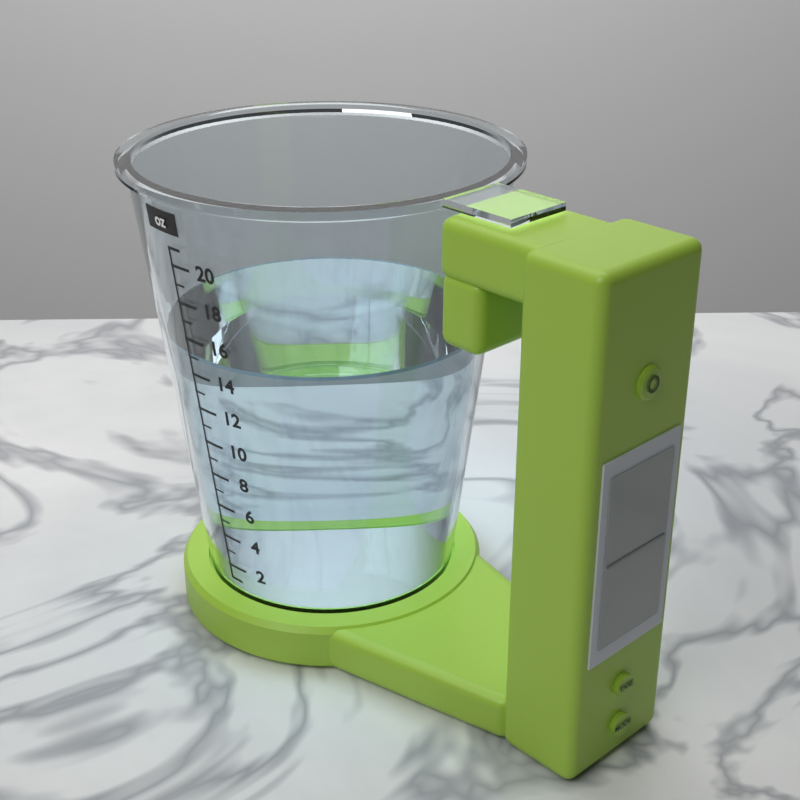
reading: 15 oz
